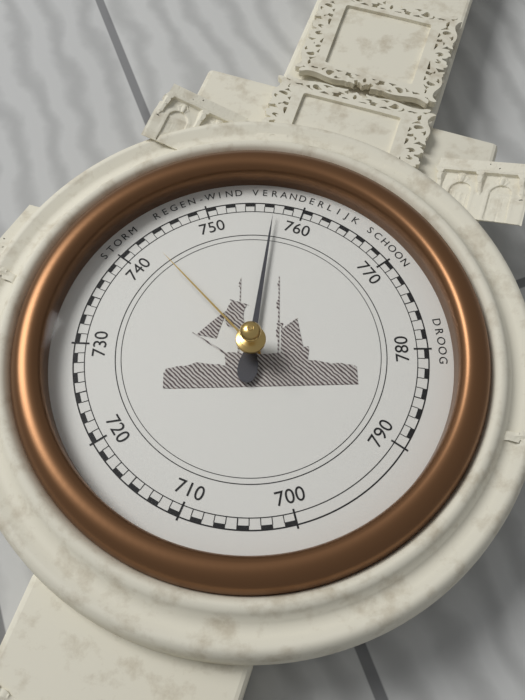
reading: 757 mmHg
